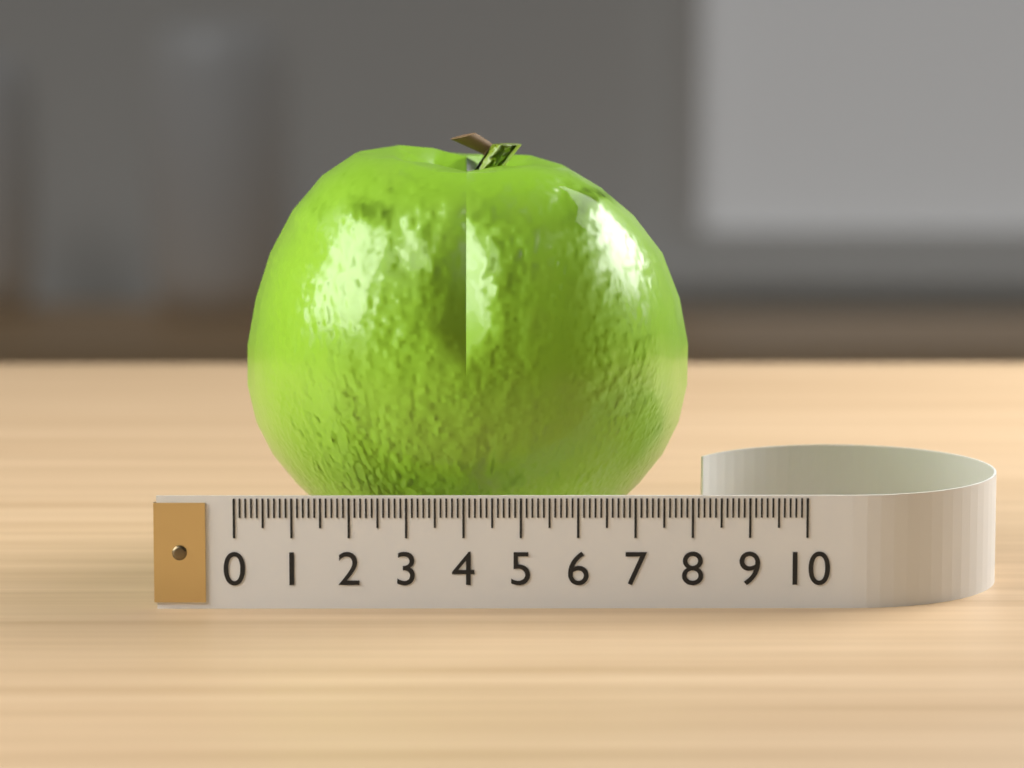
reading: 8.1 (no unit)
